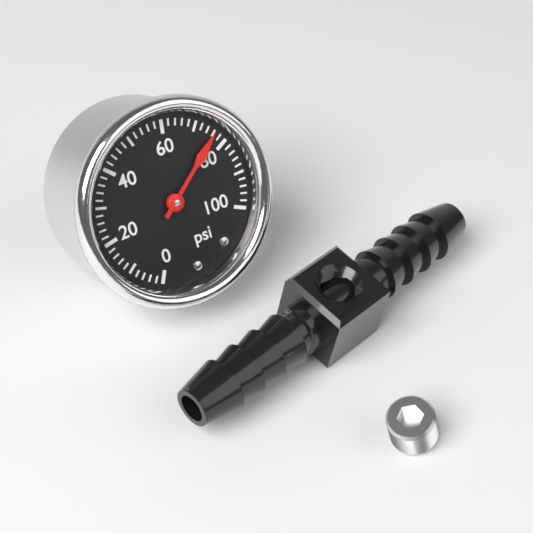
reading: 76 psi
